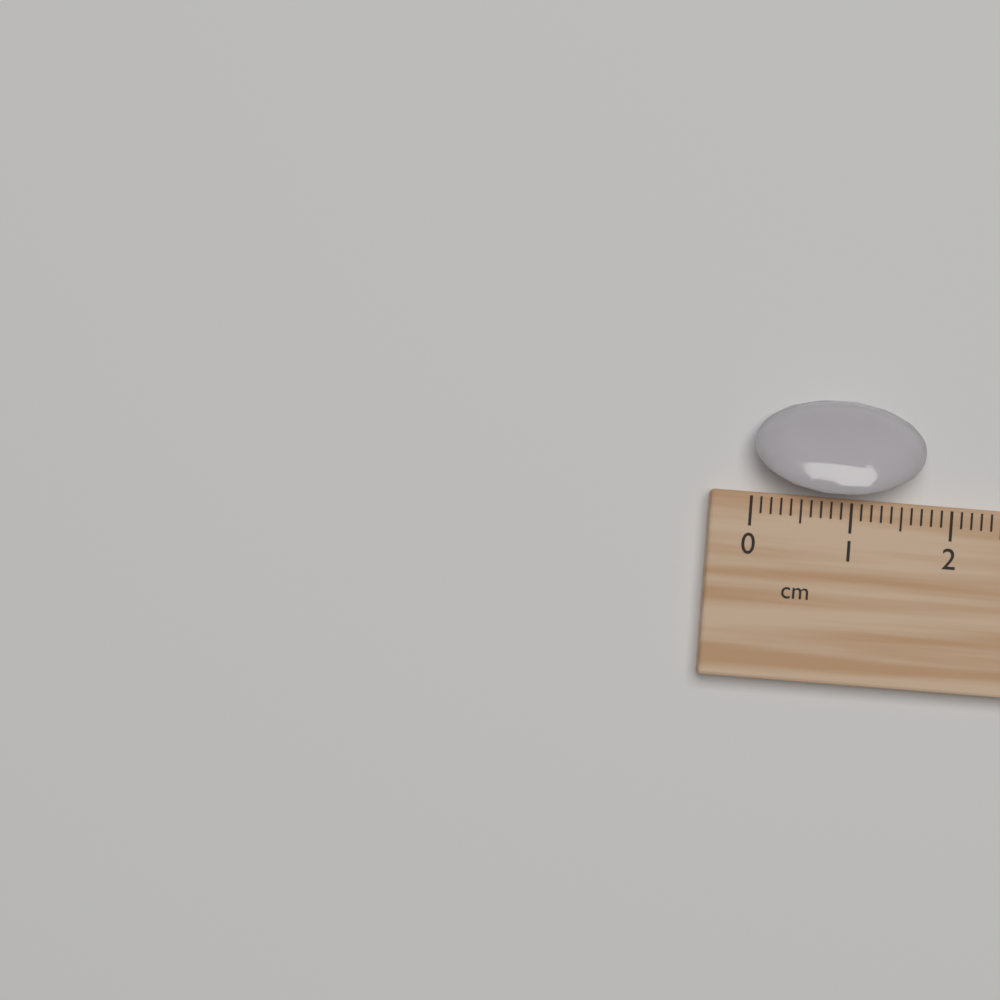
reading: 1.7 cm
